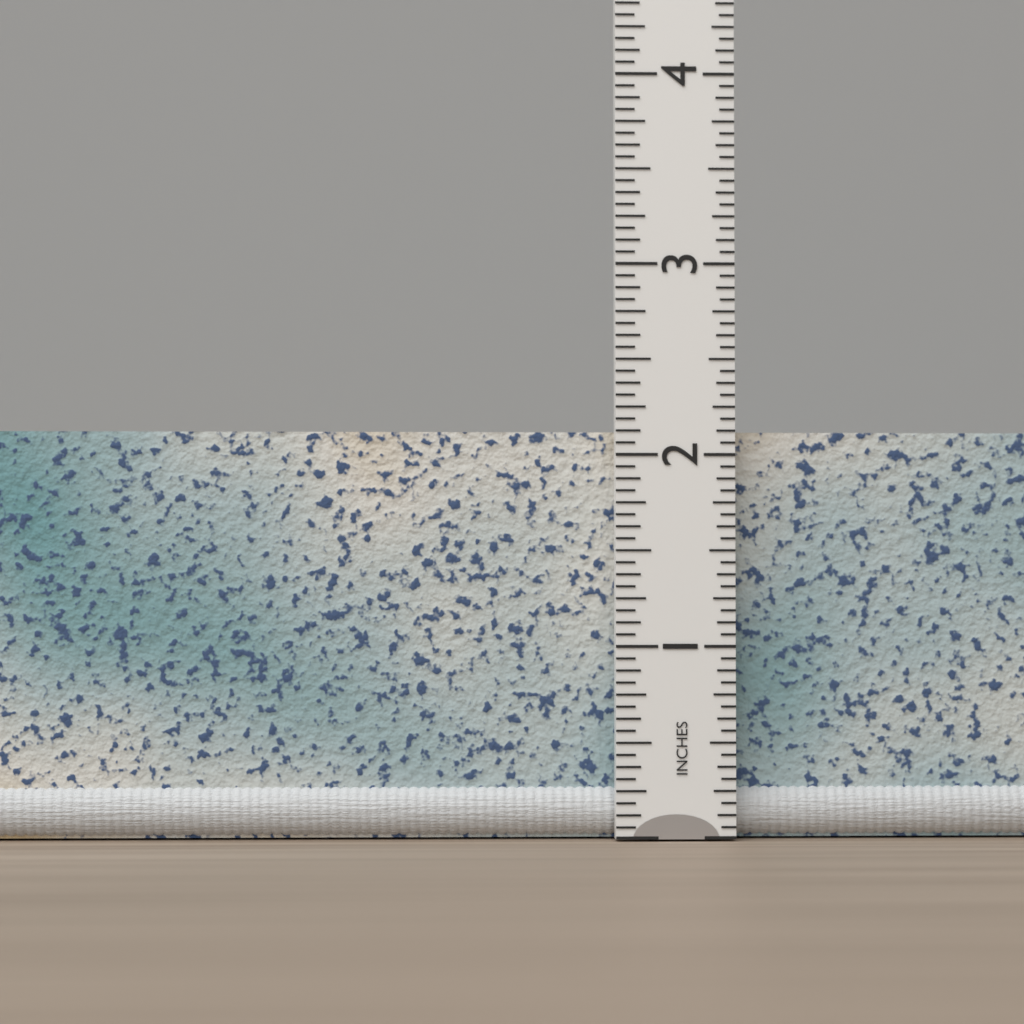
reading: 2.1250 in
